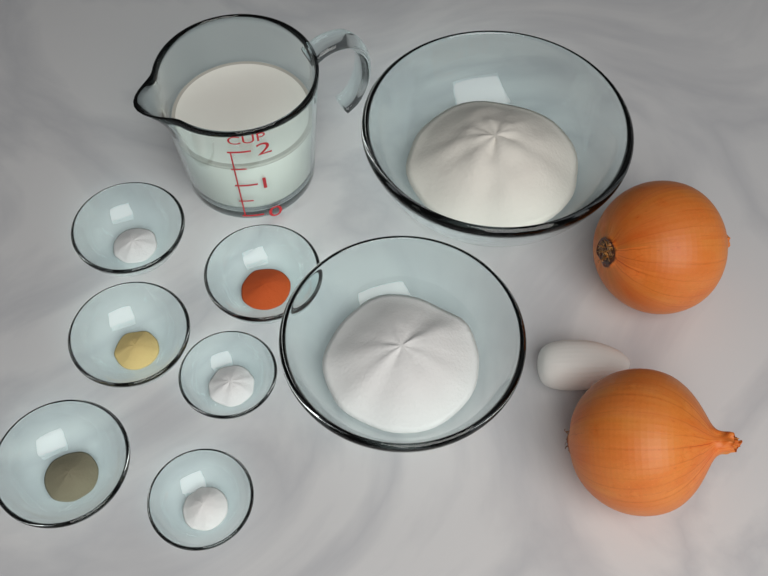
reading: 1.5 cup
